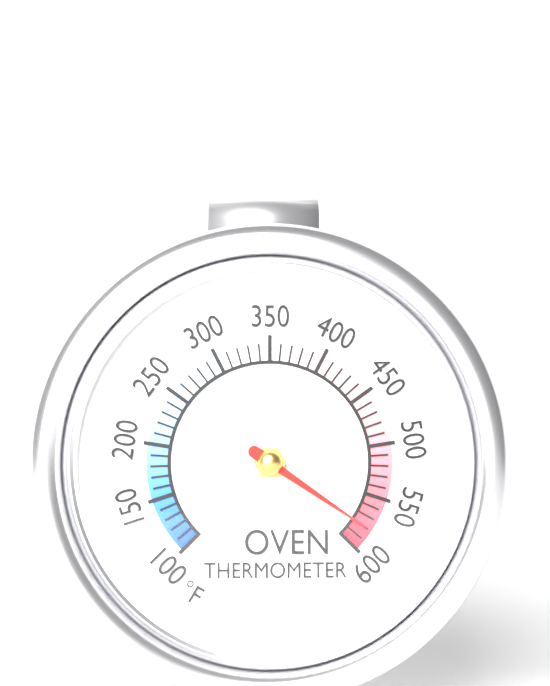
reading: 580 °F
